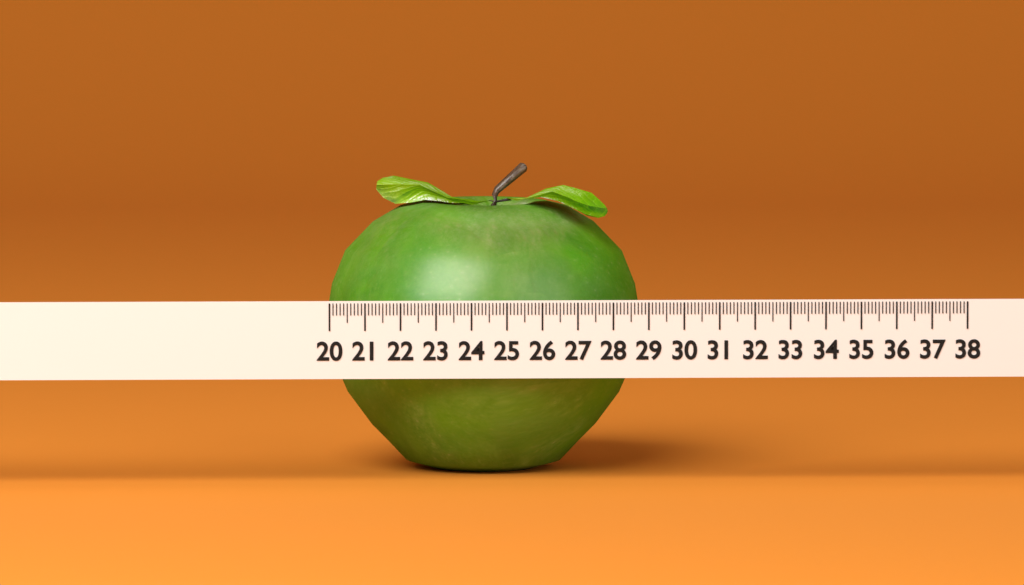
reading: 29.0 (no unit)
